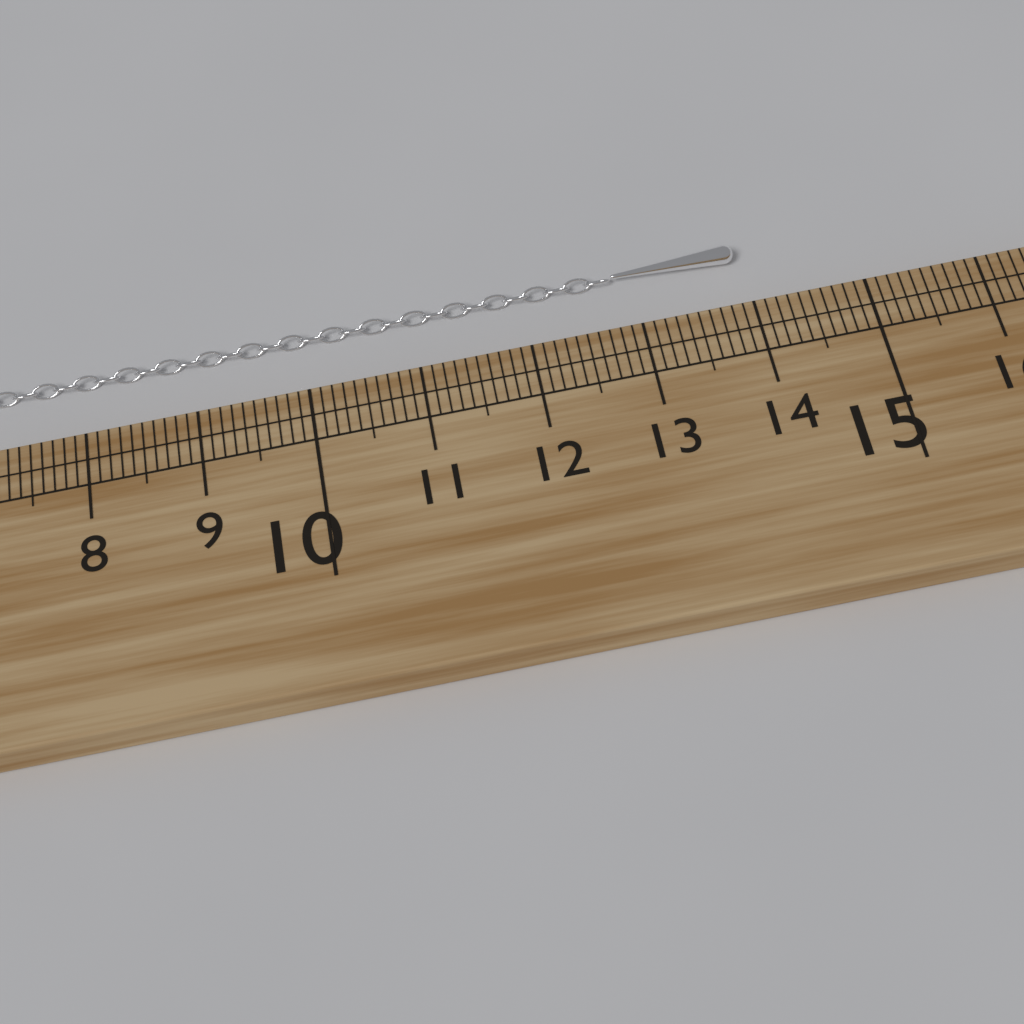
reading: 14.0 cm
